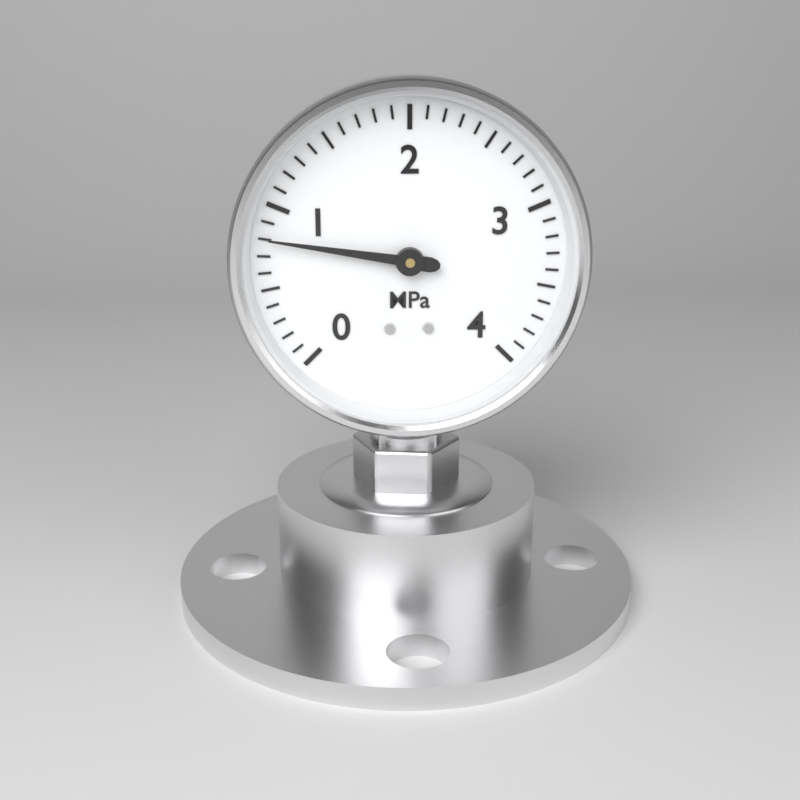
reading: 0.8 MPa
